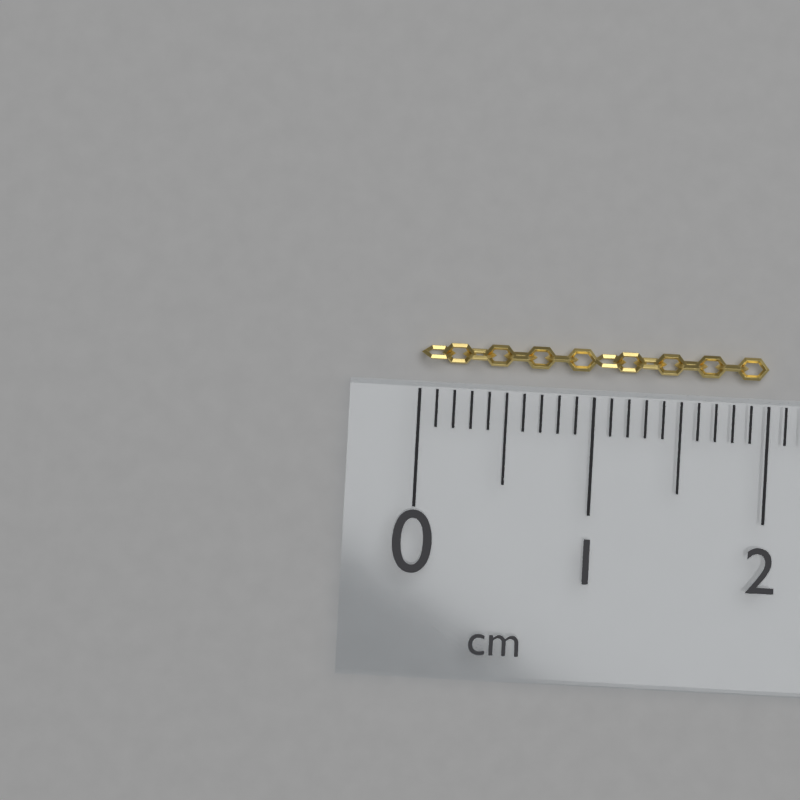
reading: 2.0 cm
